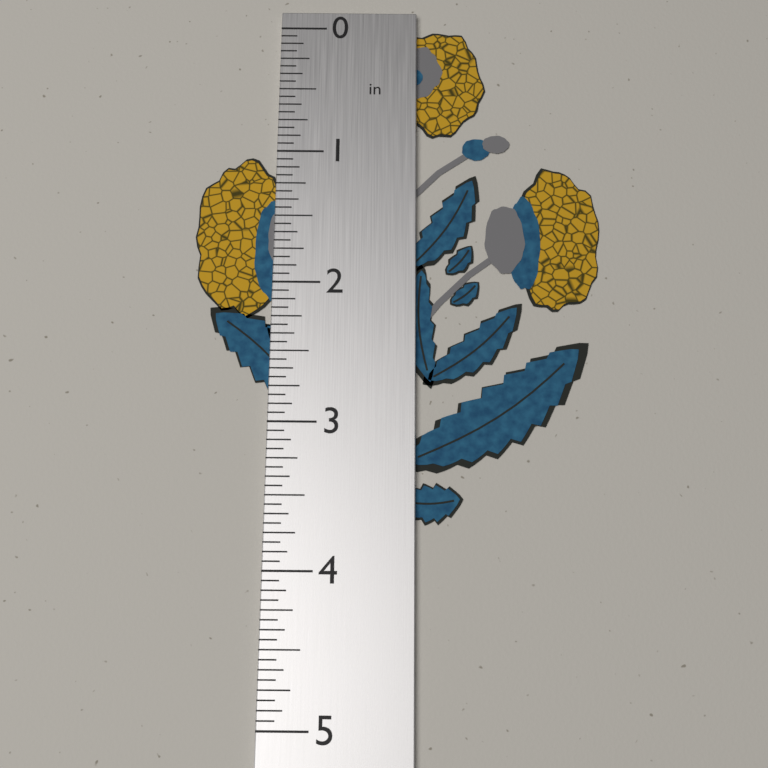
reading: 3.6875 in
